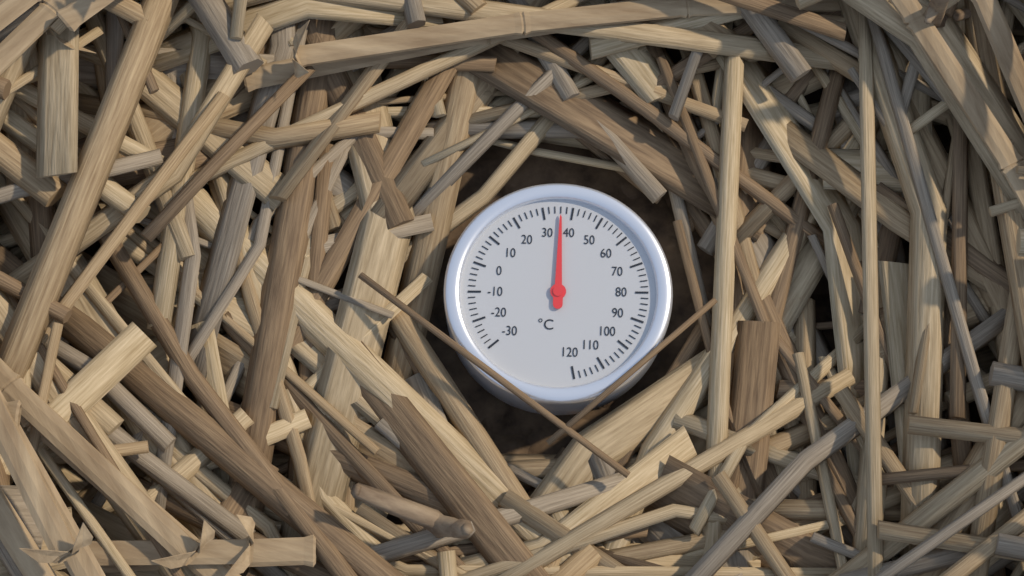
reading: 36 °C
